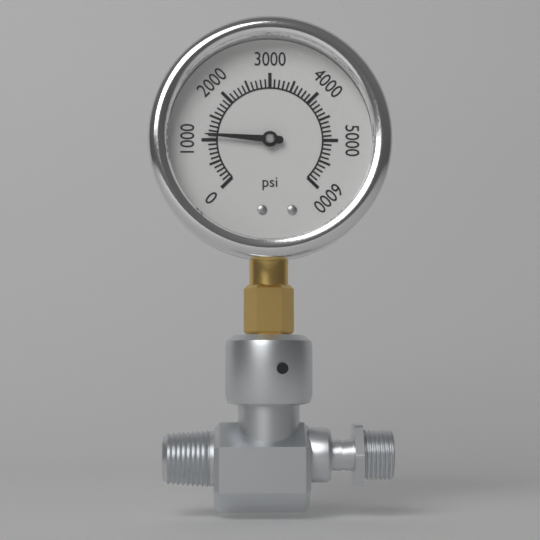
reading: 1100 psi
